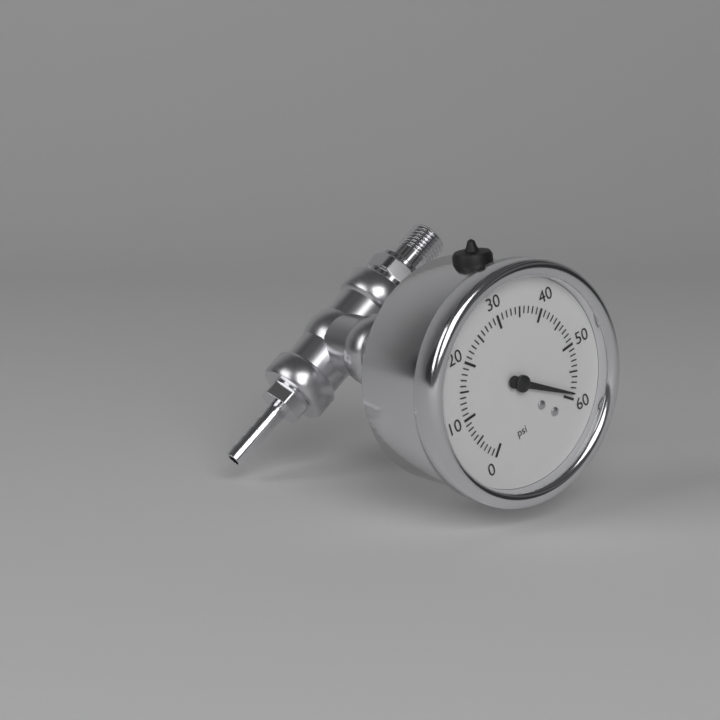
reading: 59 psi
